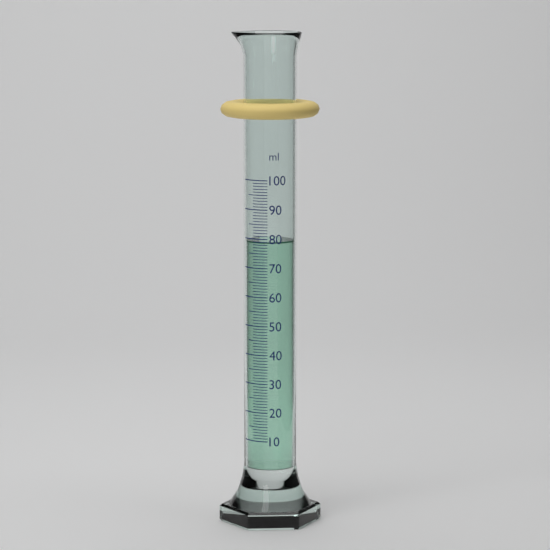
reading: 79 ml
